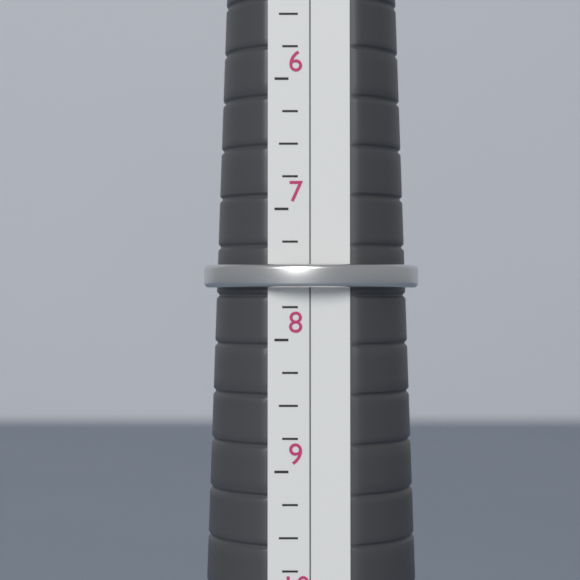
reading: 7.60 (no unit)
